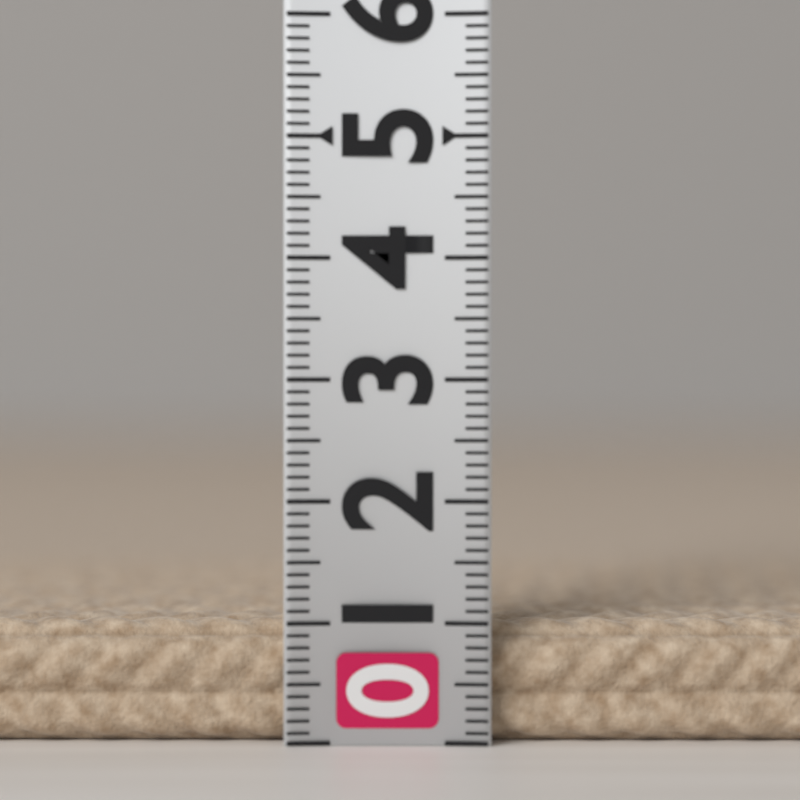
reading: 1.0 (no unit)
